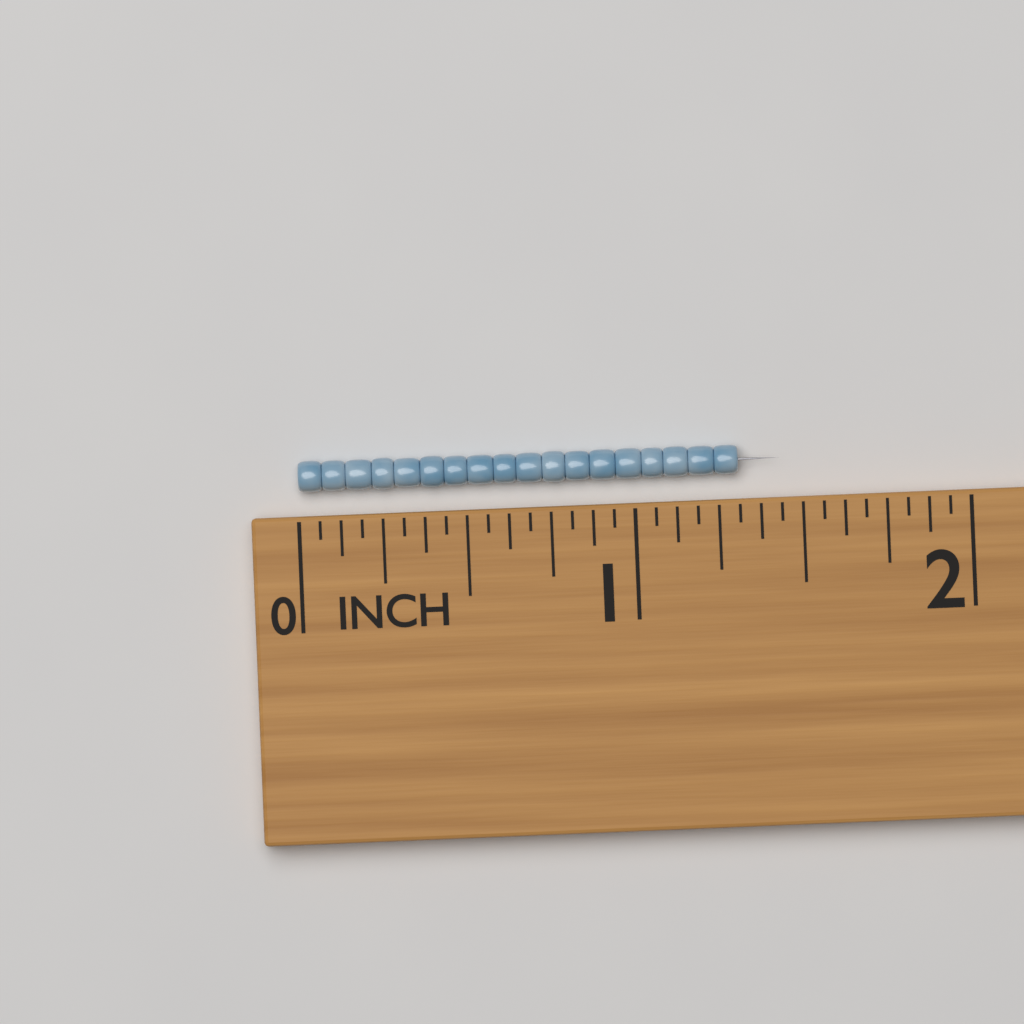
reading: 1.3125 in
